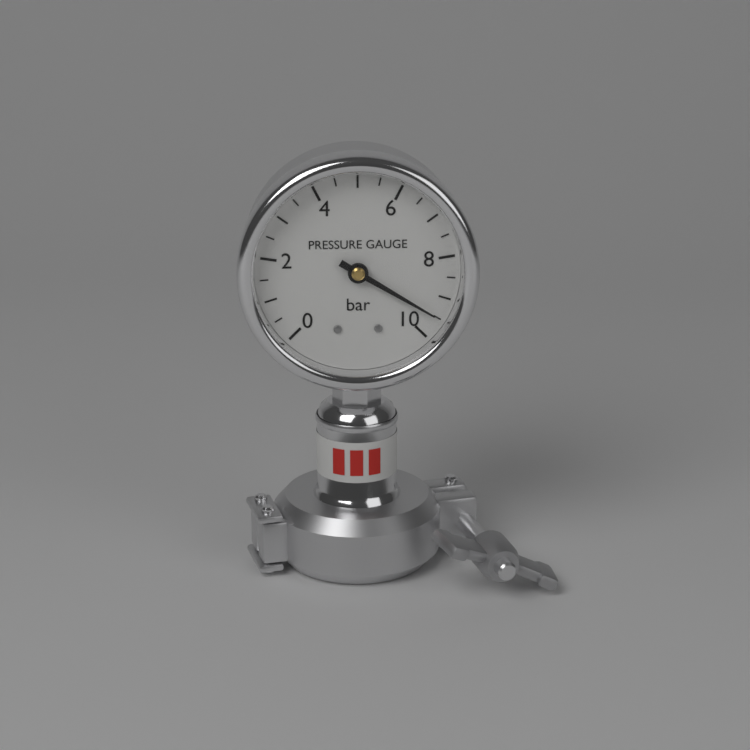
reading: 9.5 bar
